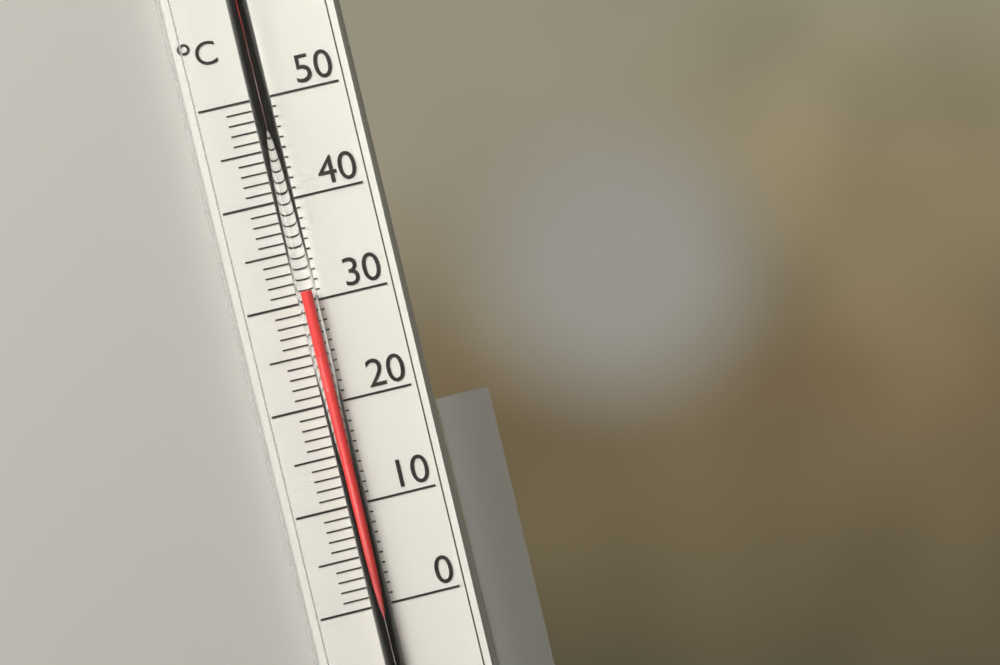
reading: 31 °C
